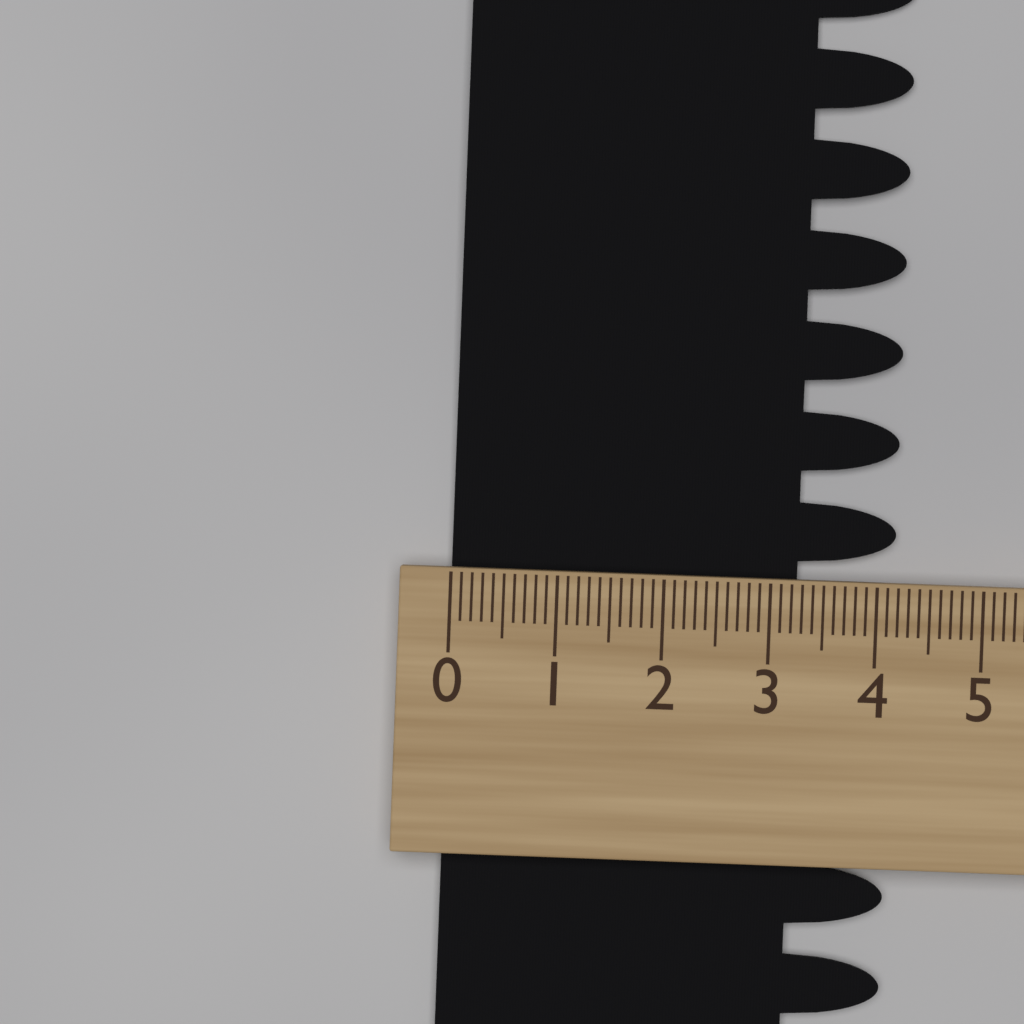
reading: 4.2 (no unit)
